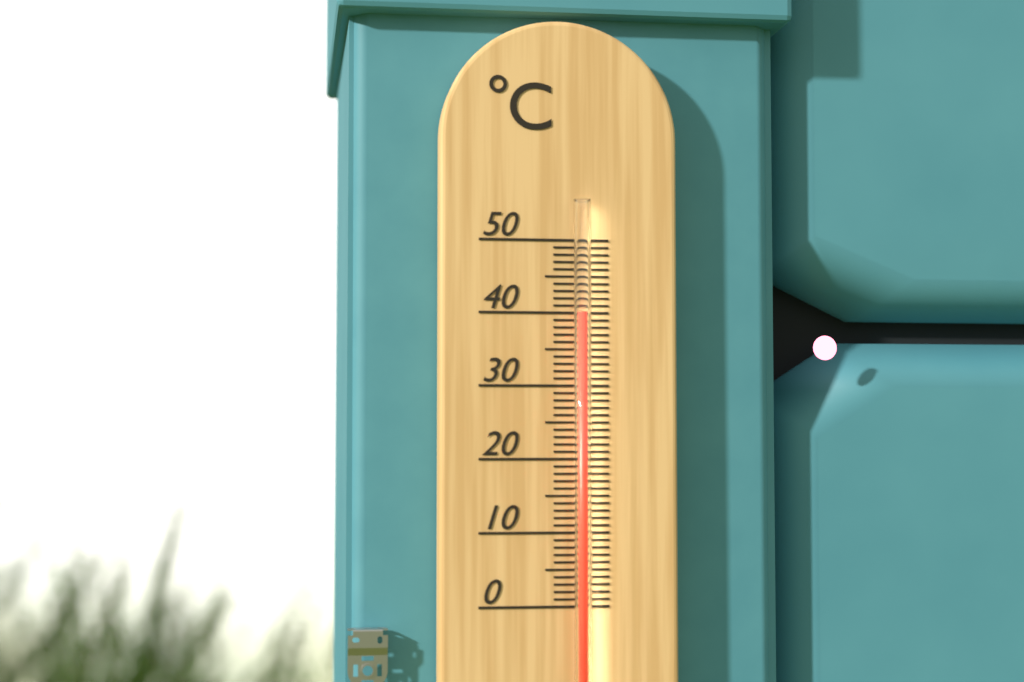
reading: 40 °C
